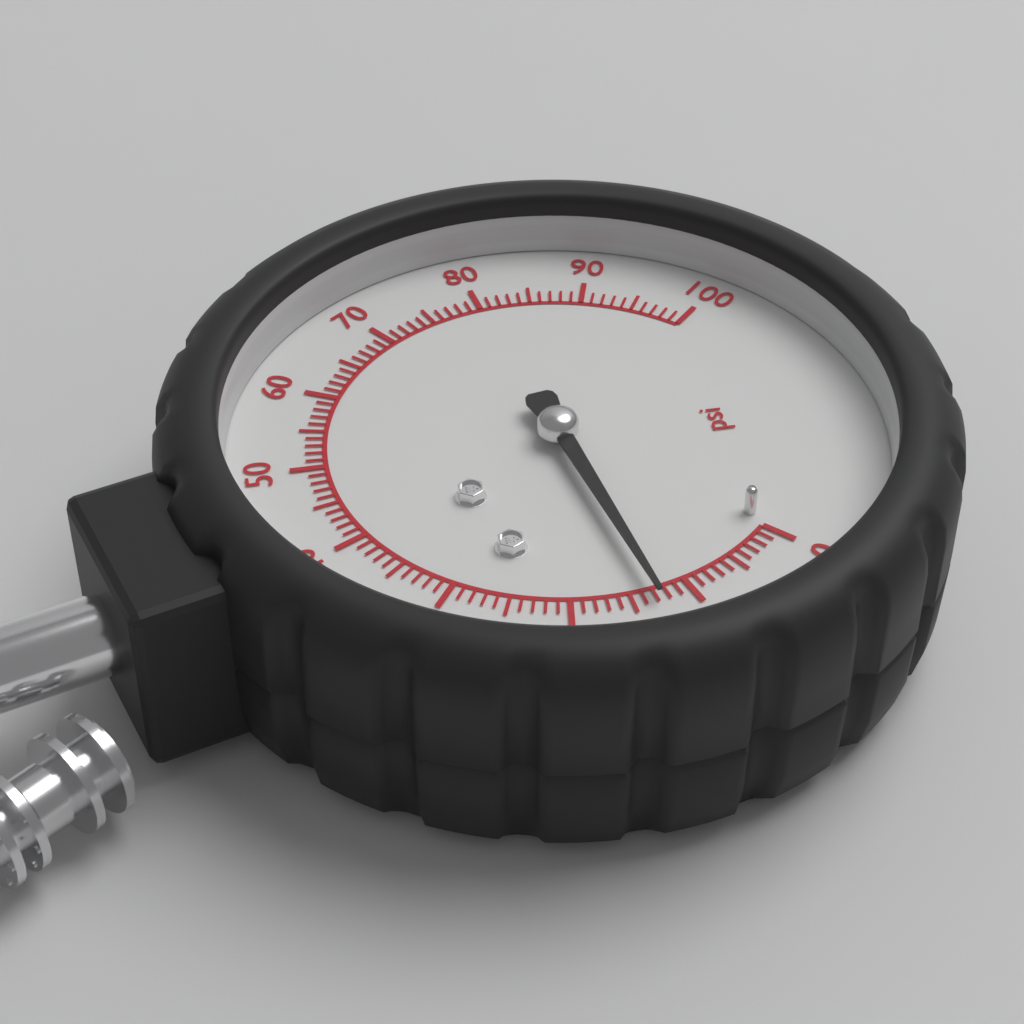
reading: 13 psi
